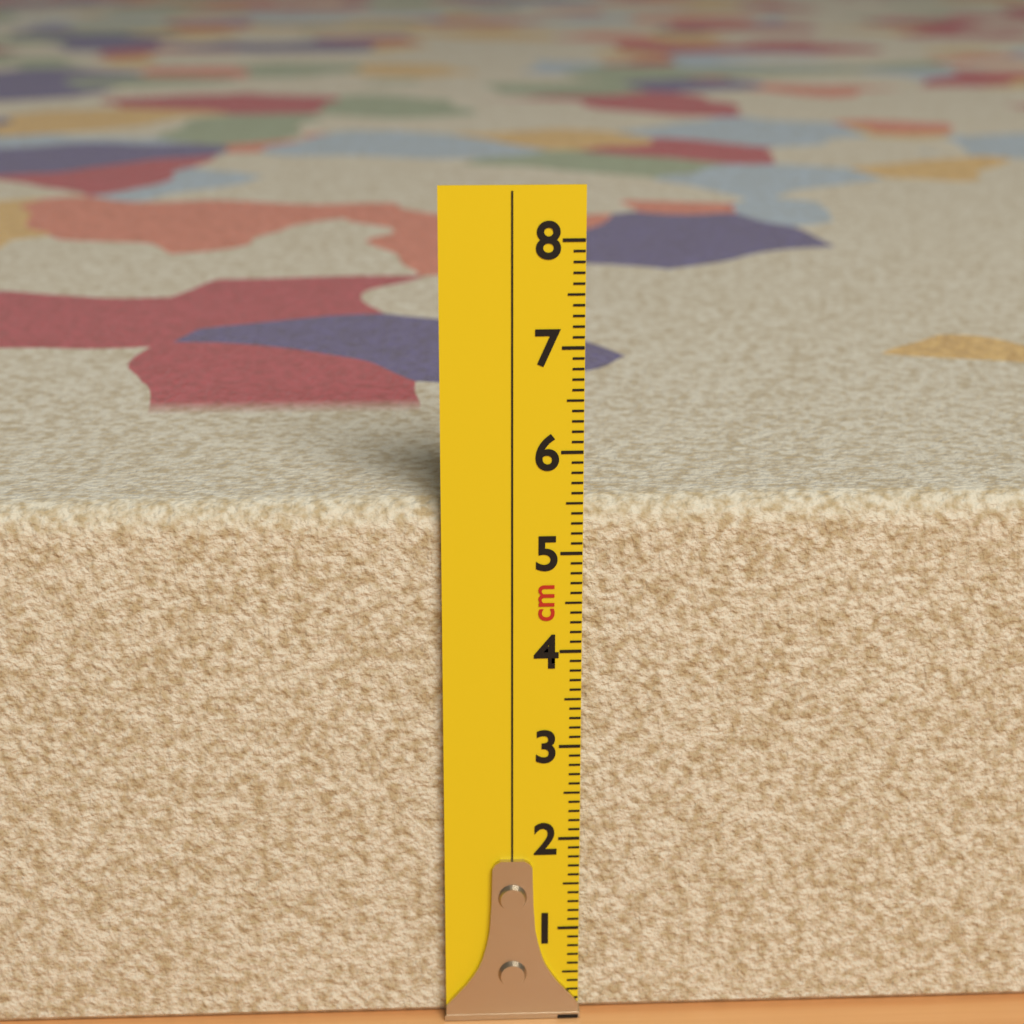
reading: 5.5 cm
